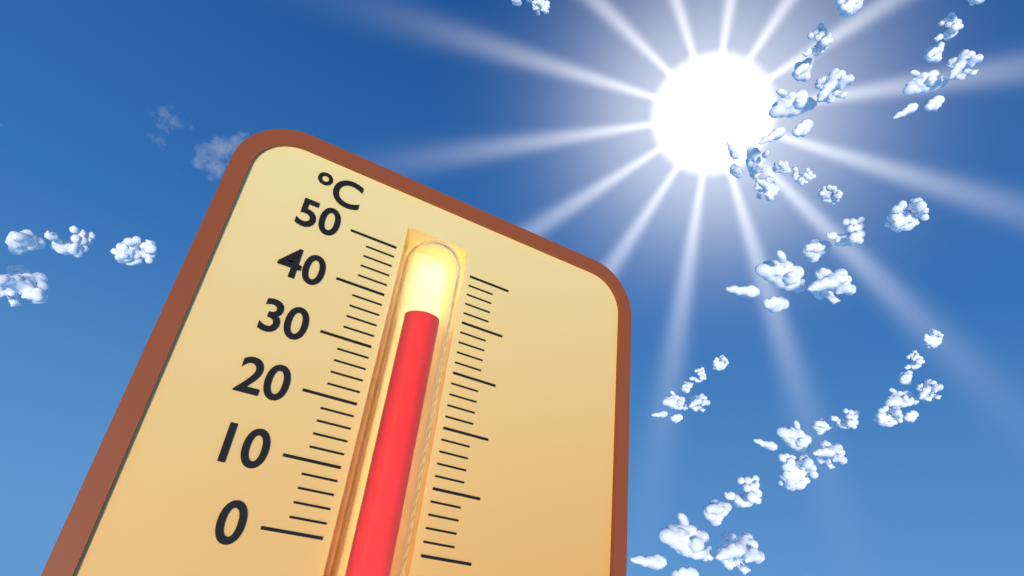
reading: 38 °C
